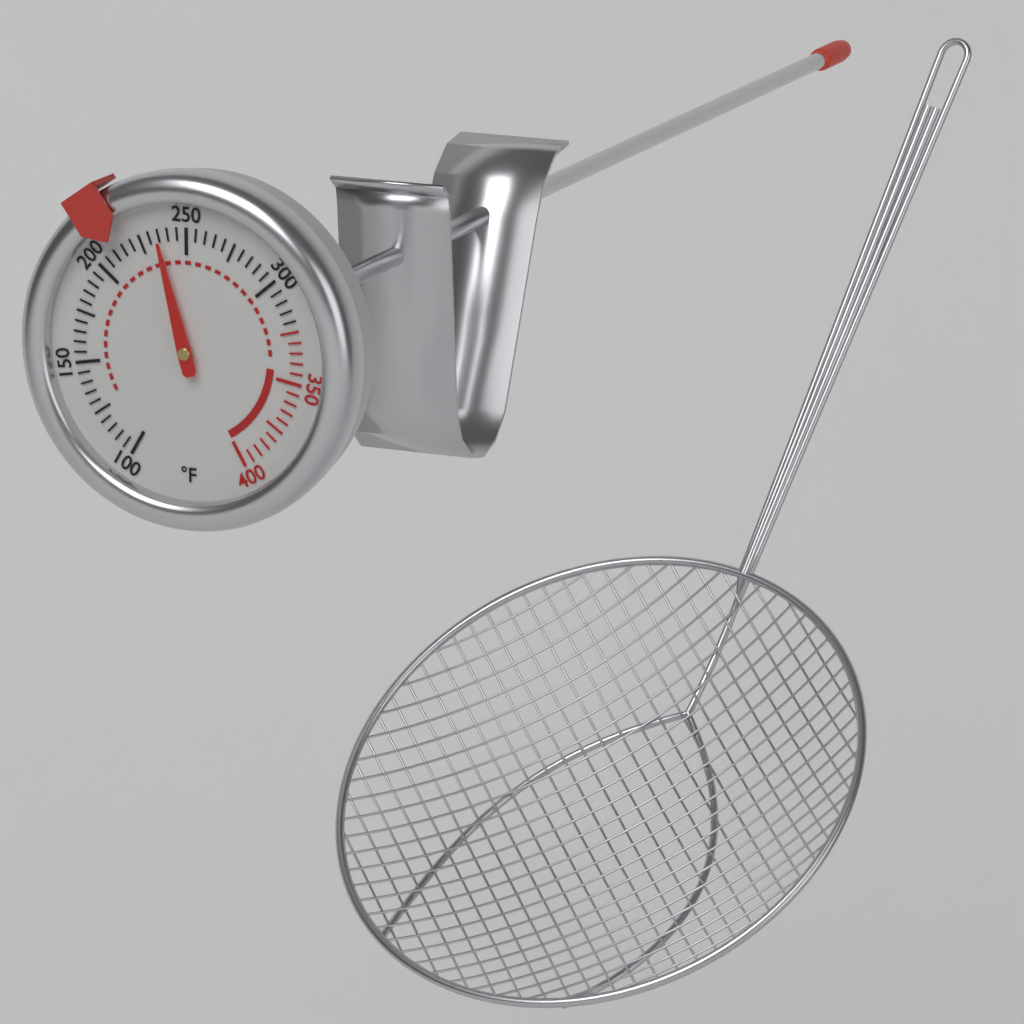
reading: 235 °F
